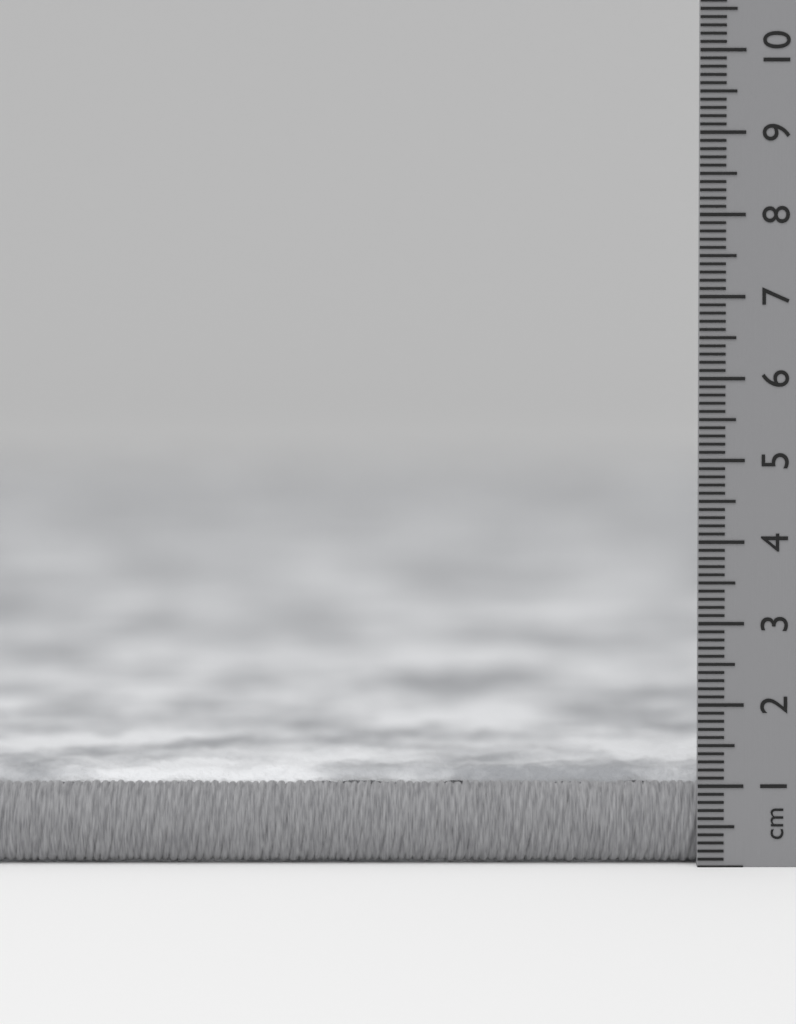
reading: 1.2 cm
